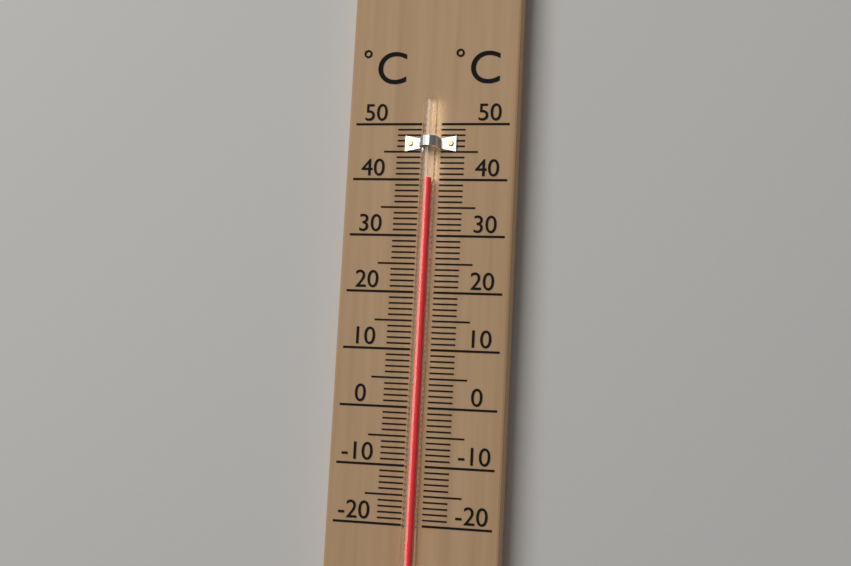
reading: 40 °C
